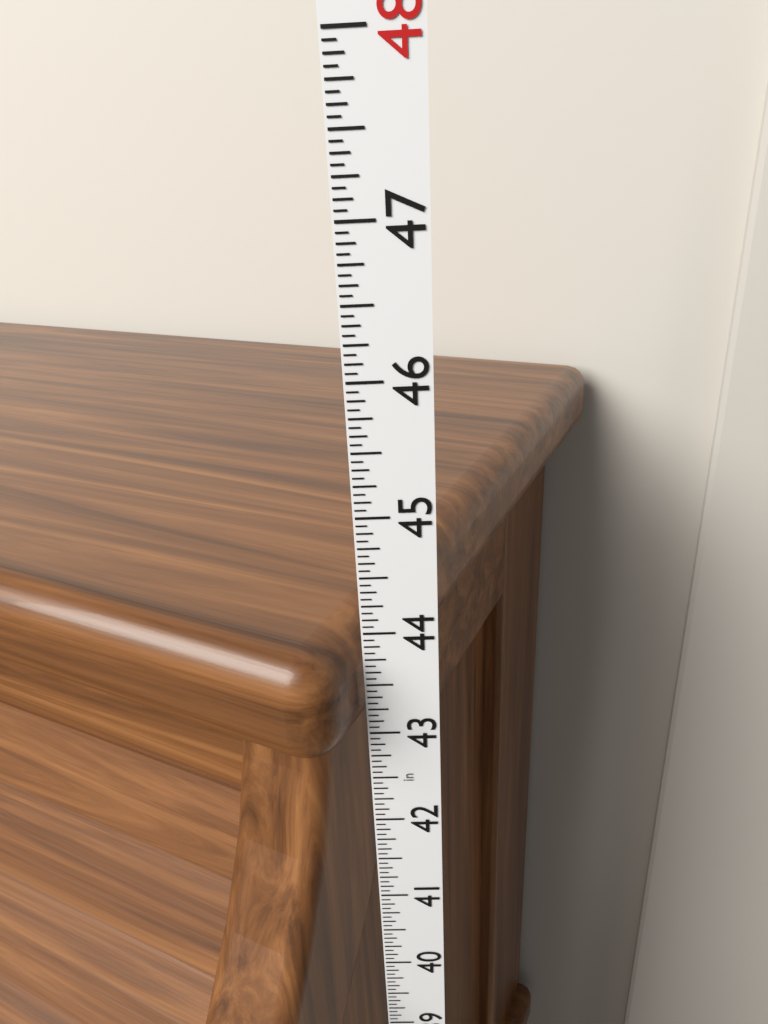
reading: 44.0000 in
